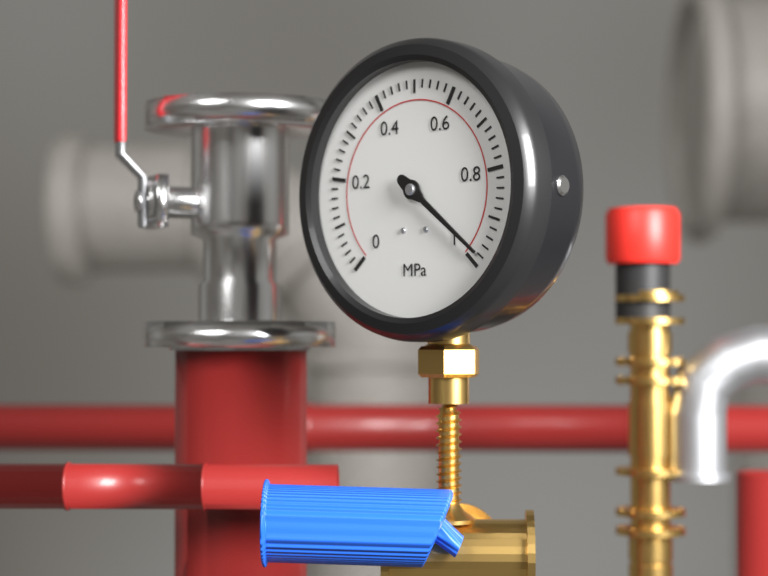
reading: 0.98 MPa
